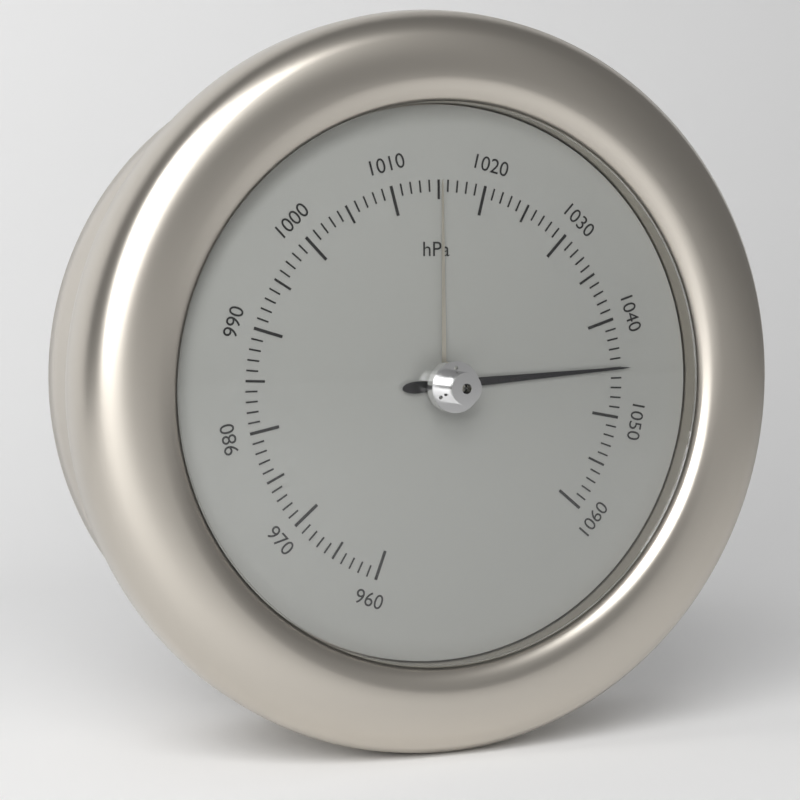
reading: 1045 hPa
